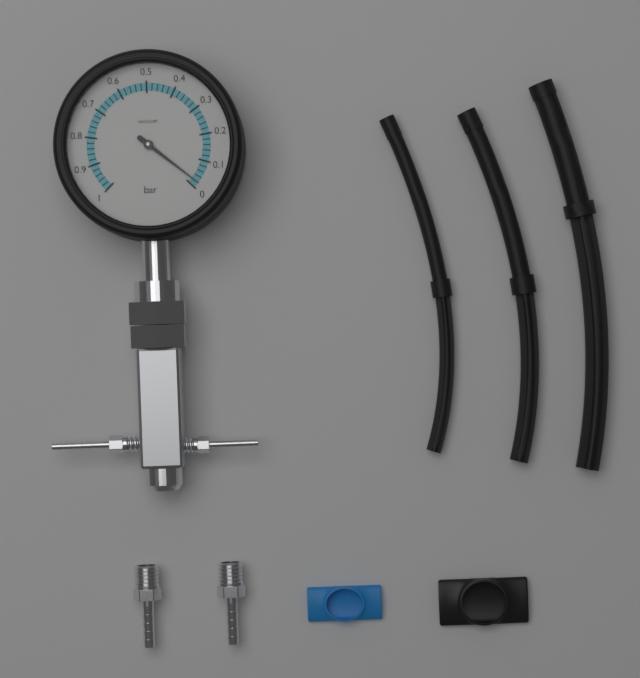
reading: 0.02 bar
